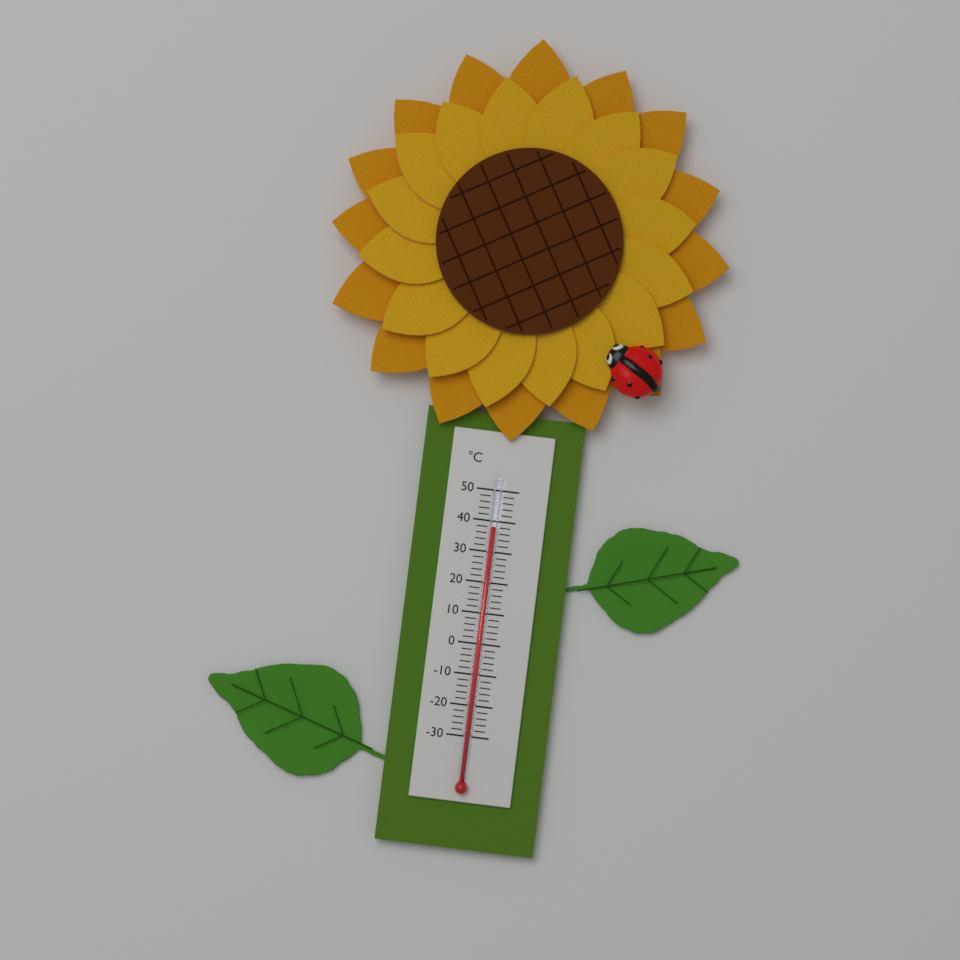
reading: 38 °C
